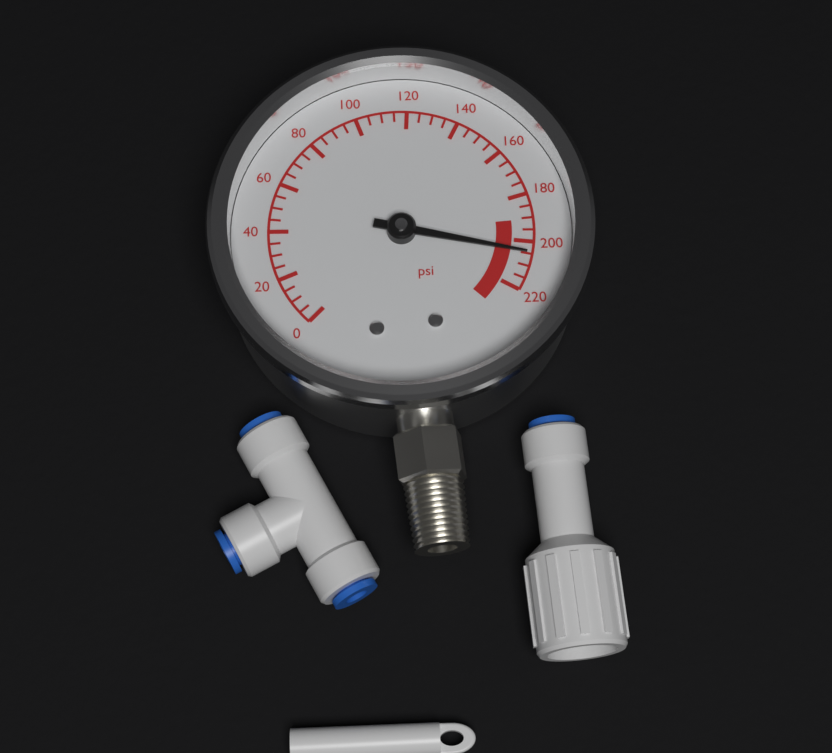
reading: 205 psi
